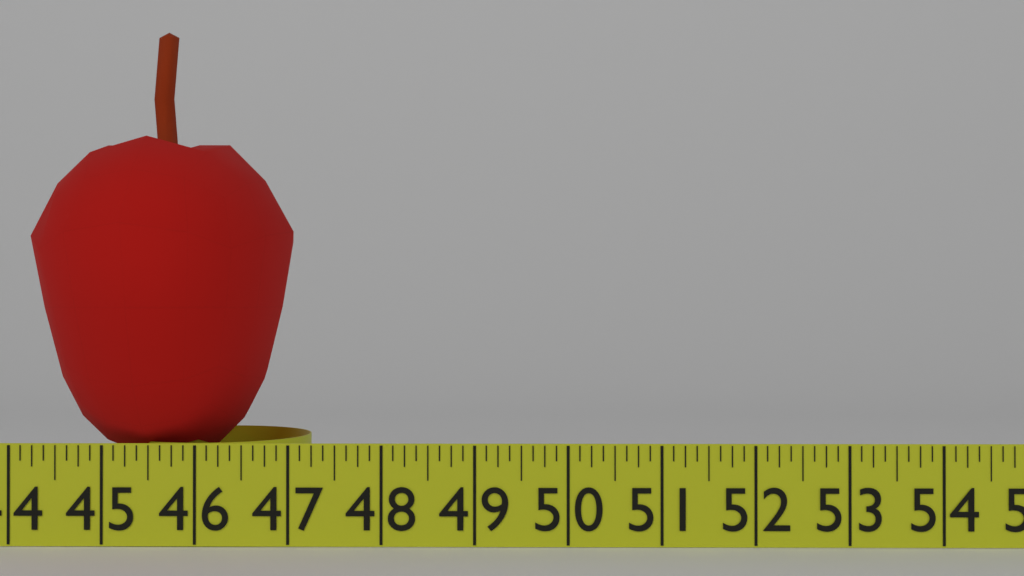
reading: 46.875 in
